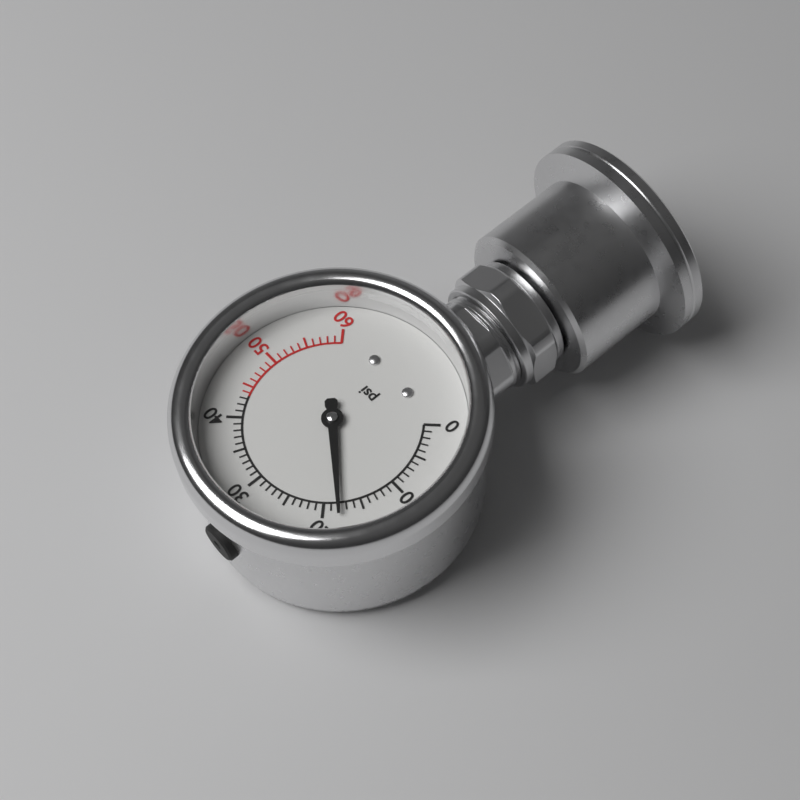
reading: 18 psi
